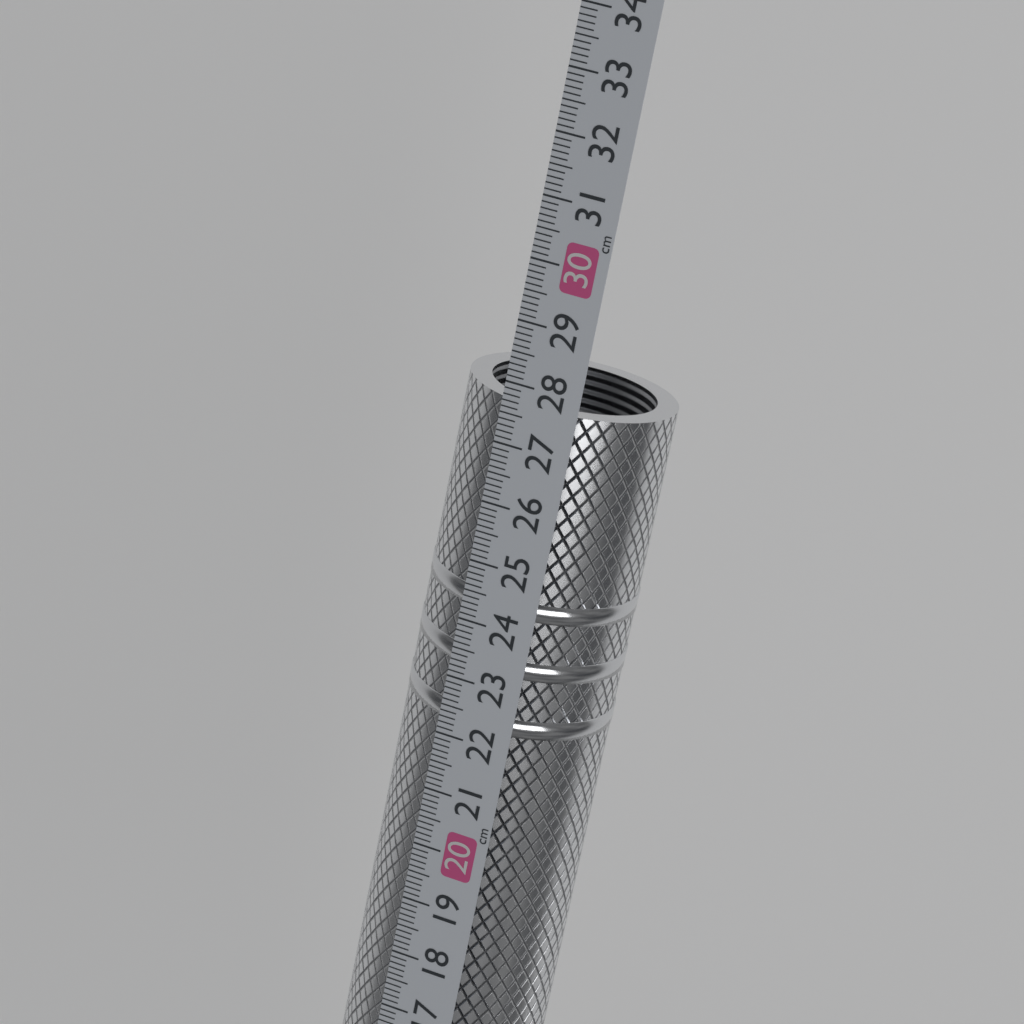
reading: 27.7 cm
